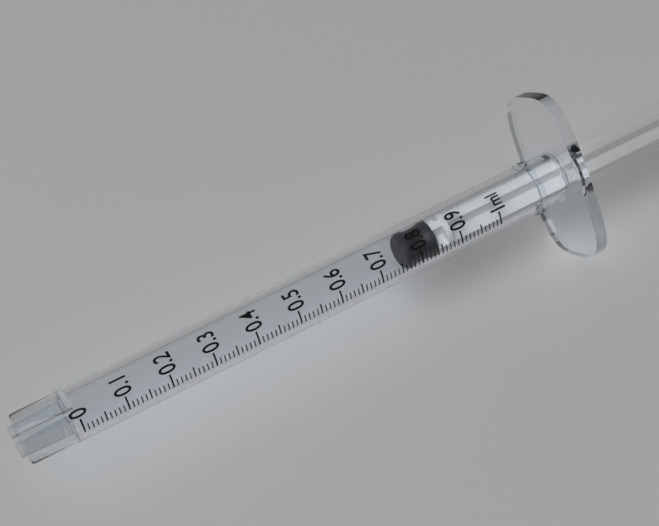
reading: 0.77 ml
